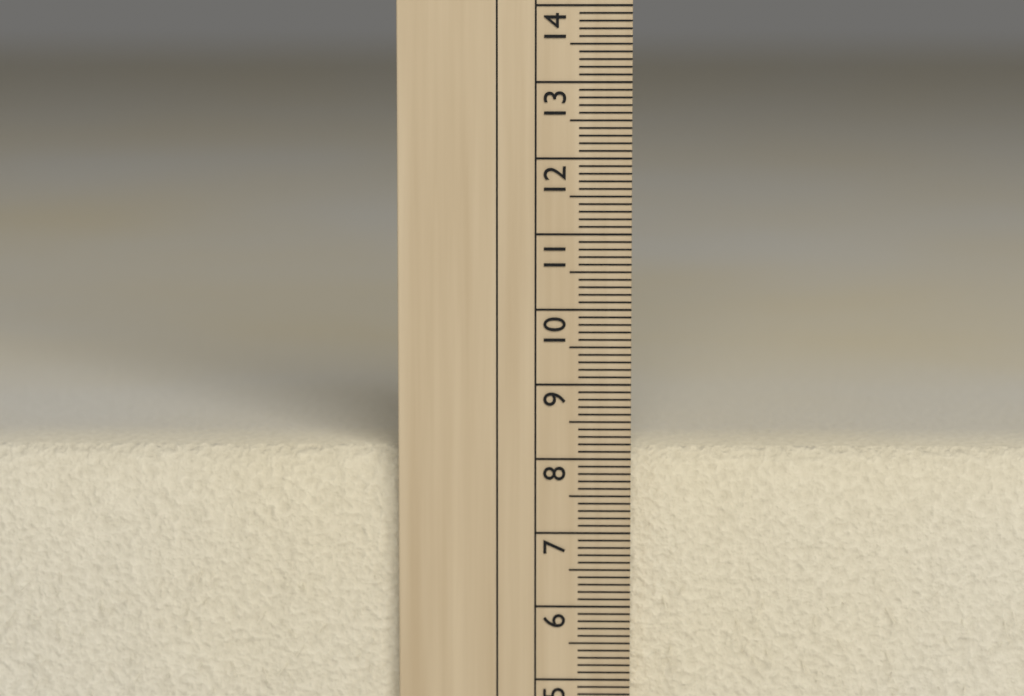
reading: 8.1 cm
